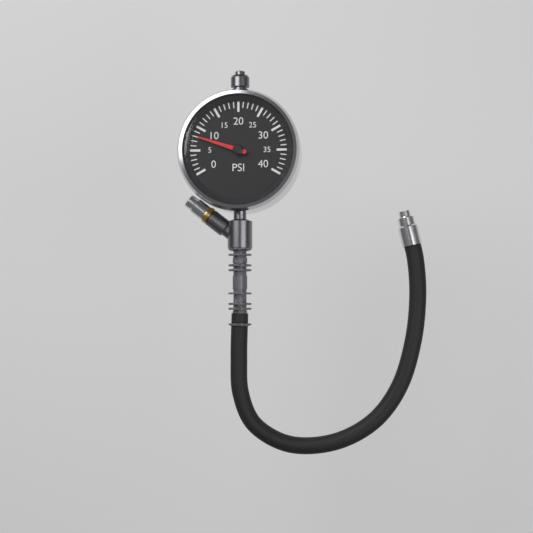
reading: 8 psi
